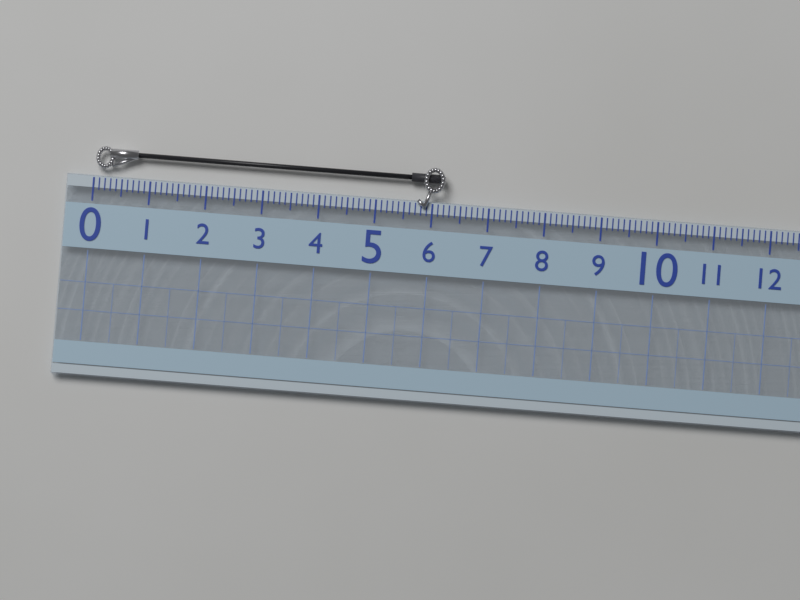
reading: 6.2 (no unit)
